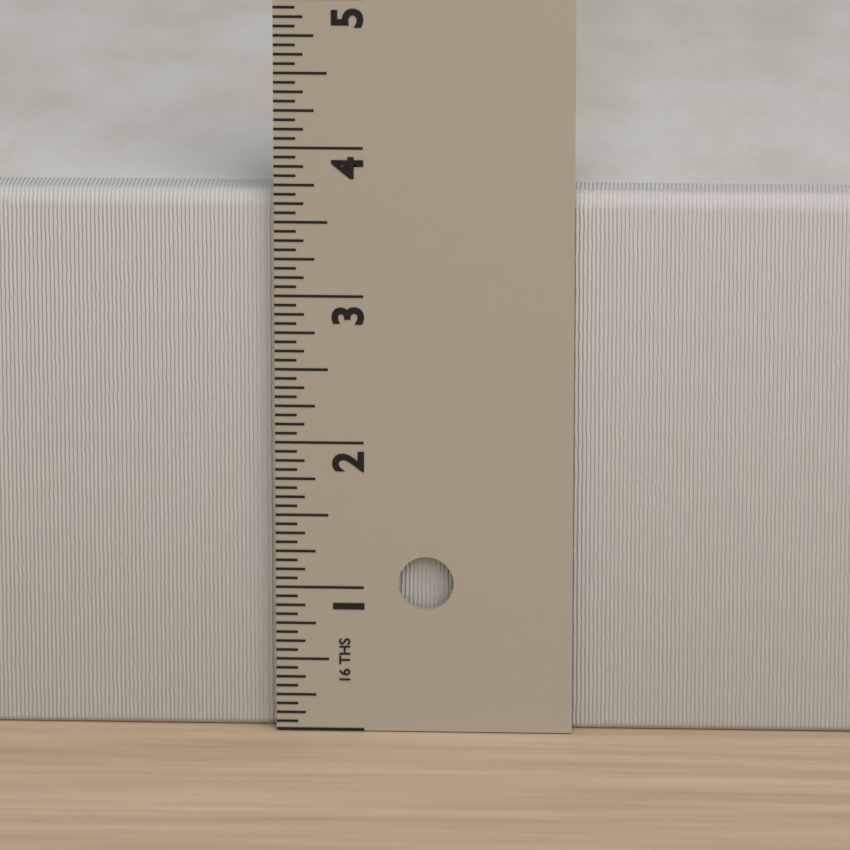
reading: 3.6875 in
